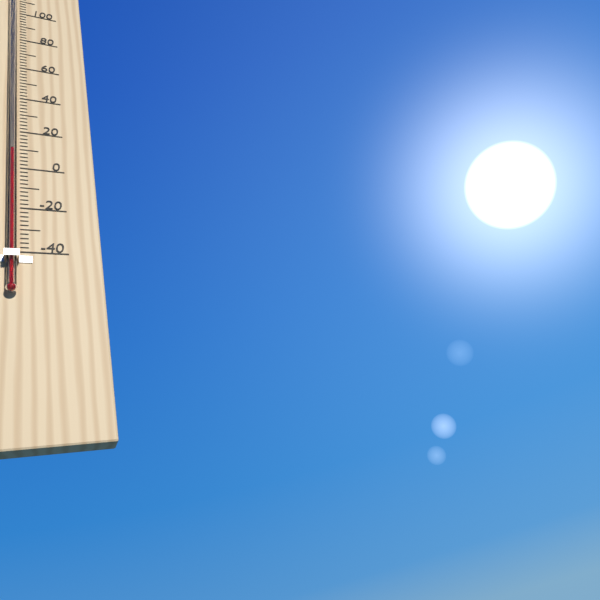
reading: 8 °F
